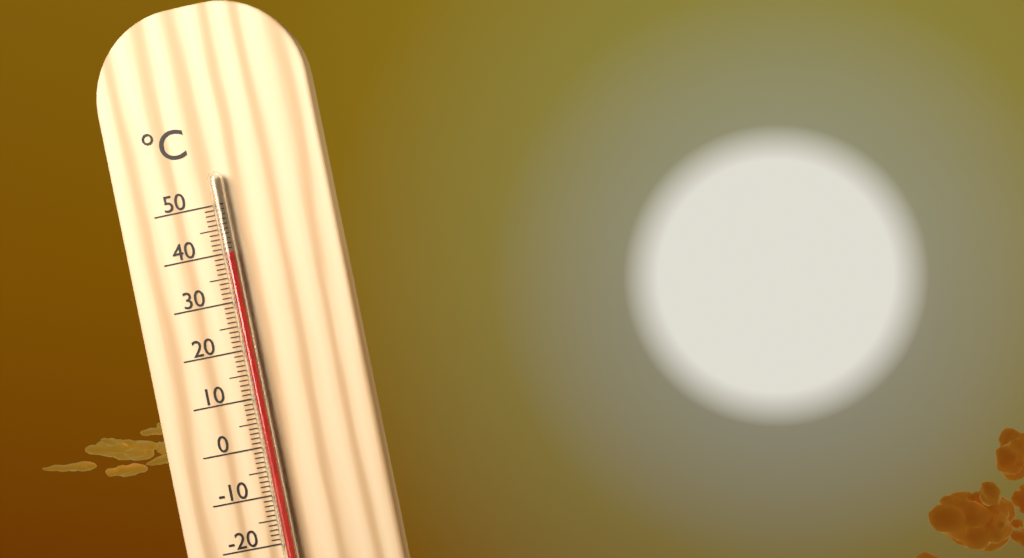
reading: 40 °C
